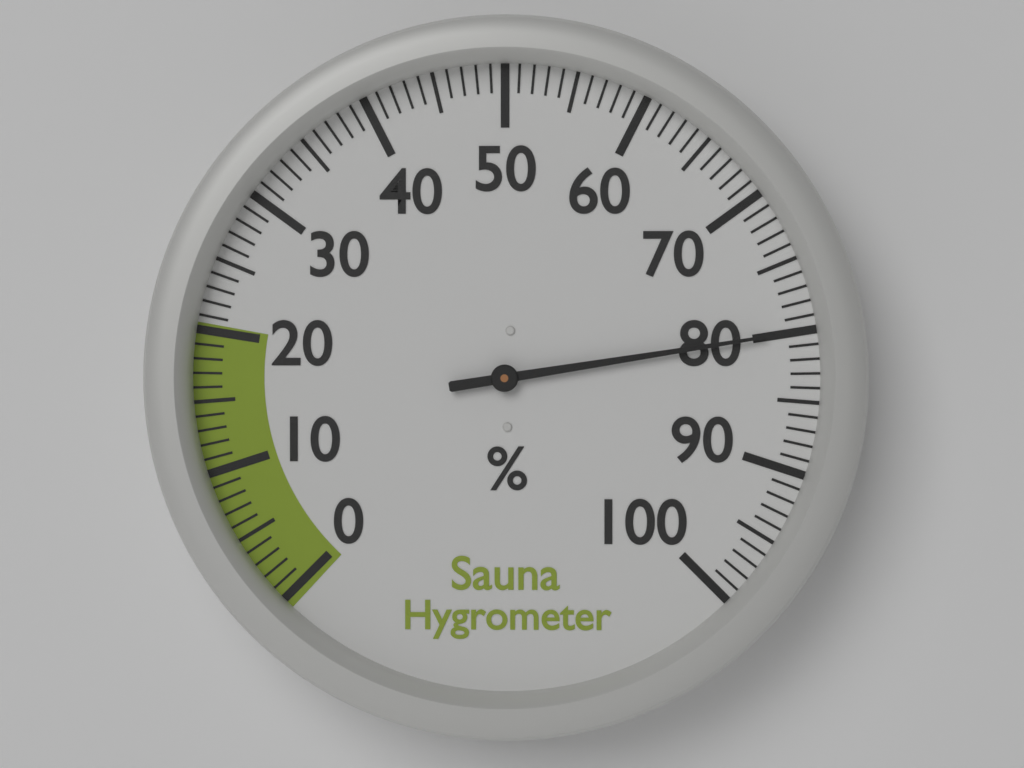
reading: 80 %
